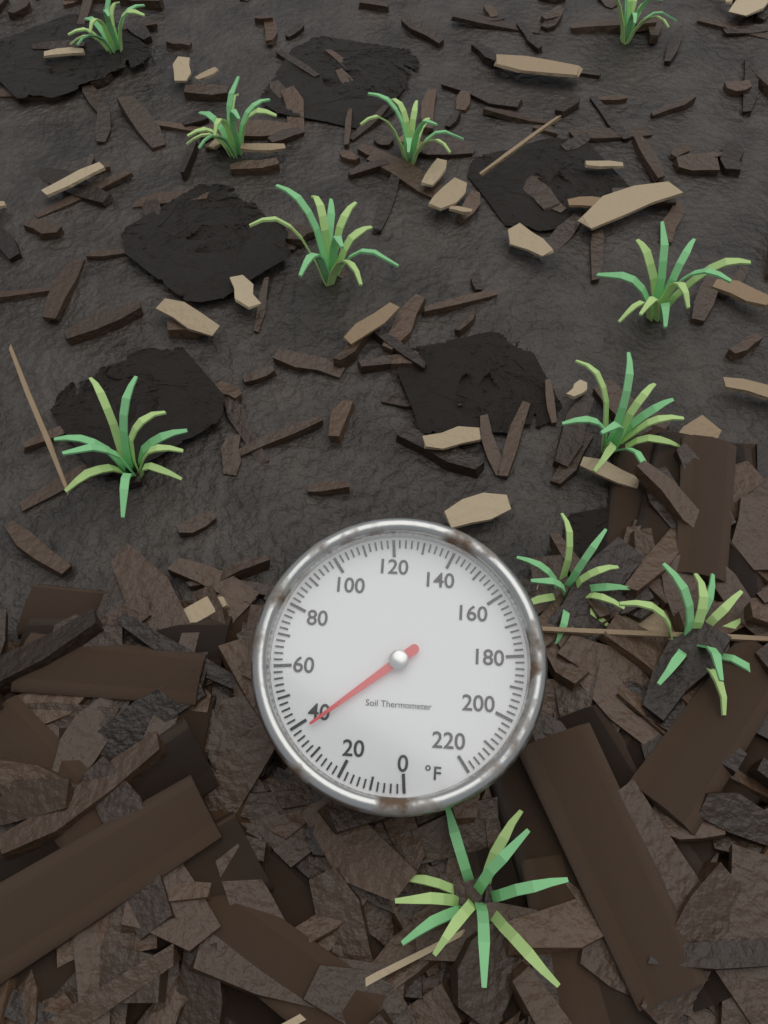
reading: 38 °F
